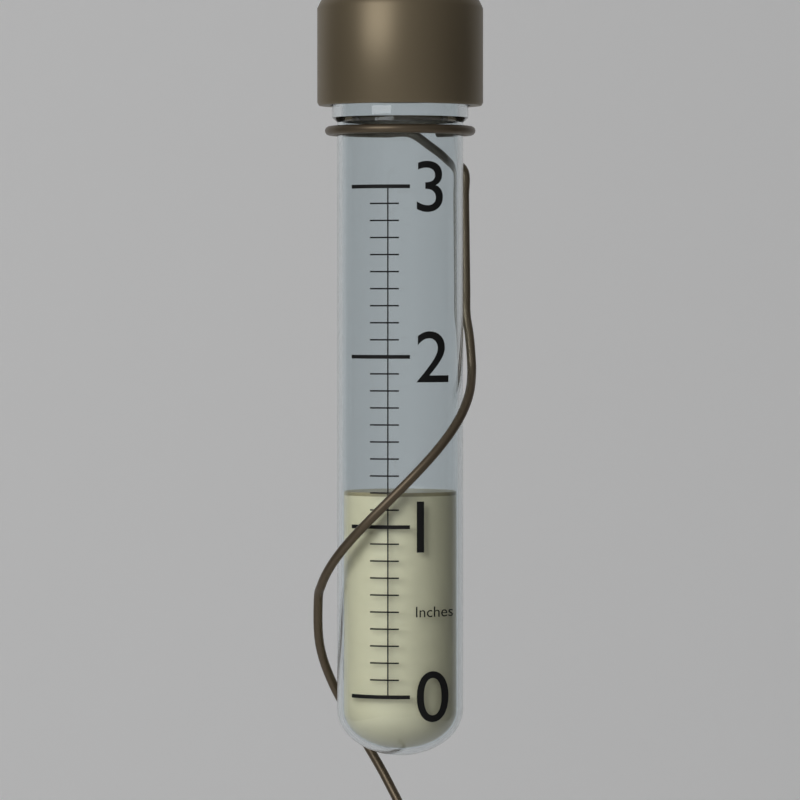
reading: 1.2 in
